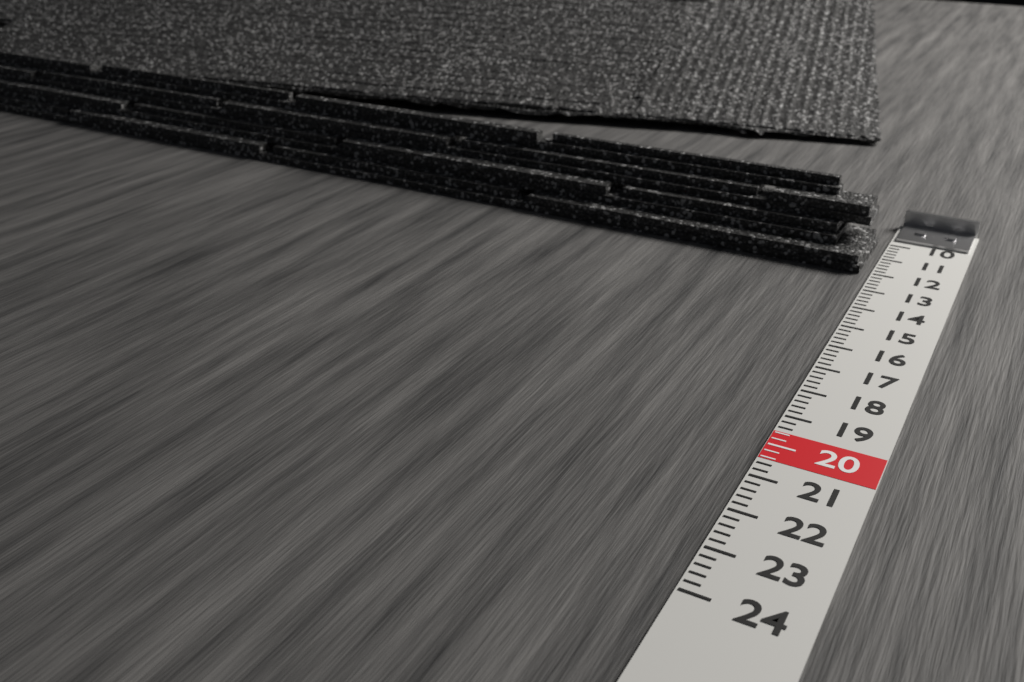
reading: 12.0 (no unit)
